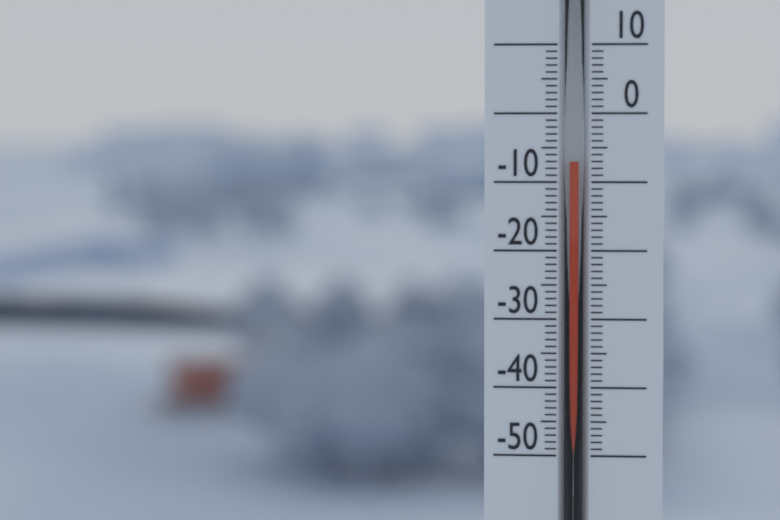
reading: -7 (no unit)
